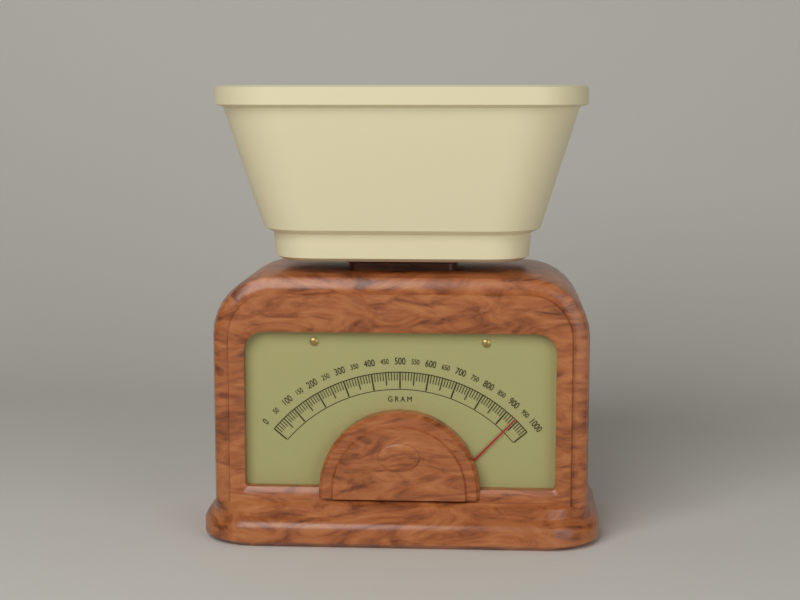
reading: 940 g
